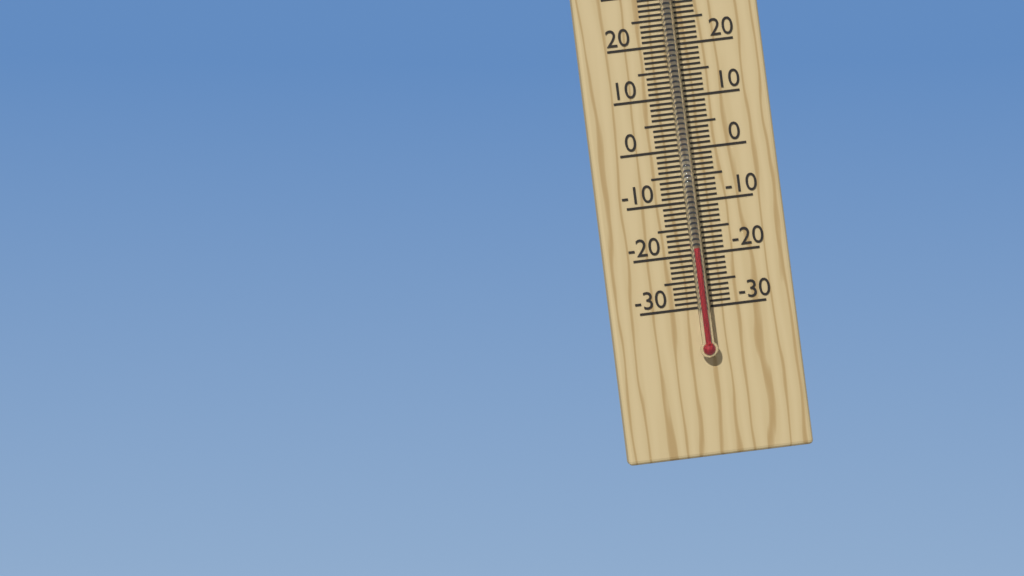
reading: -19 °C
